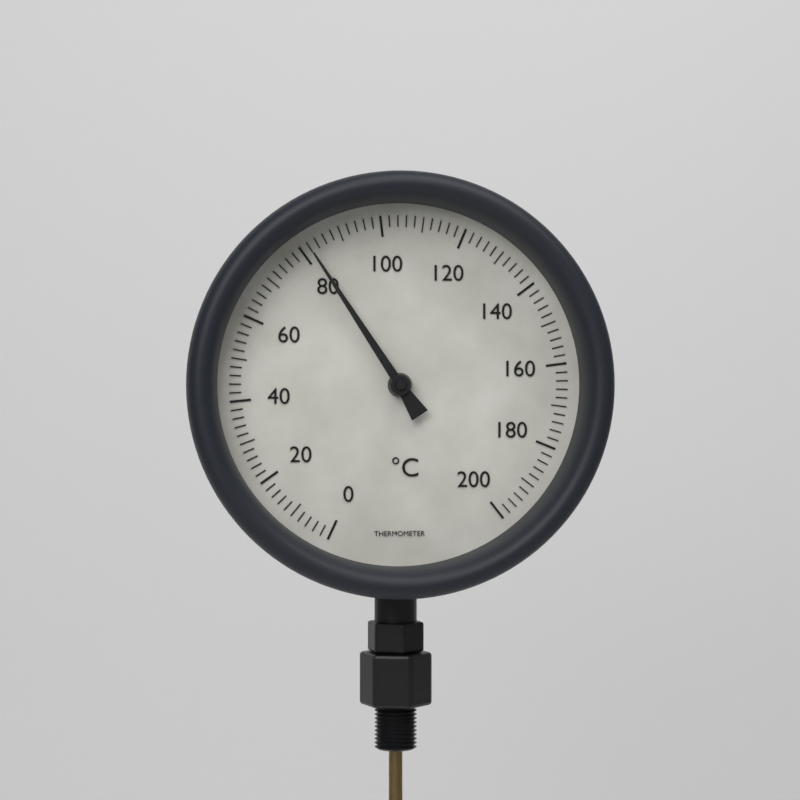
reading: 82 °C
